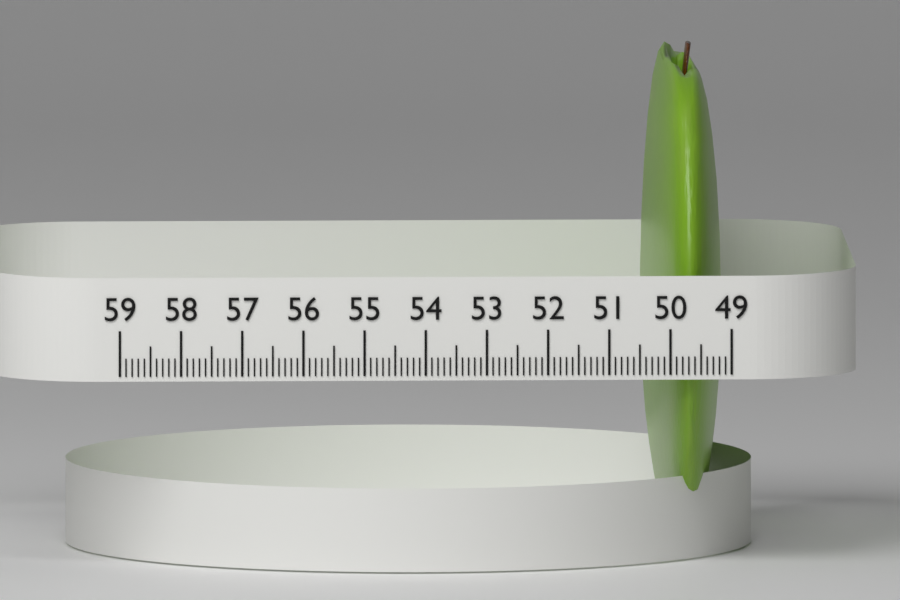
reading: 50.3 (no unit)
